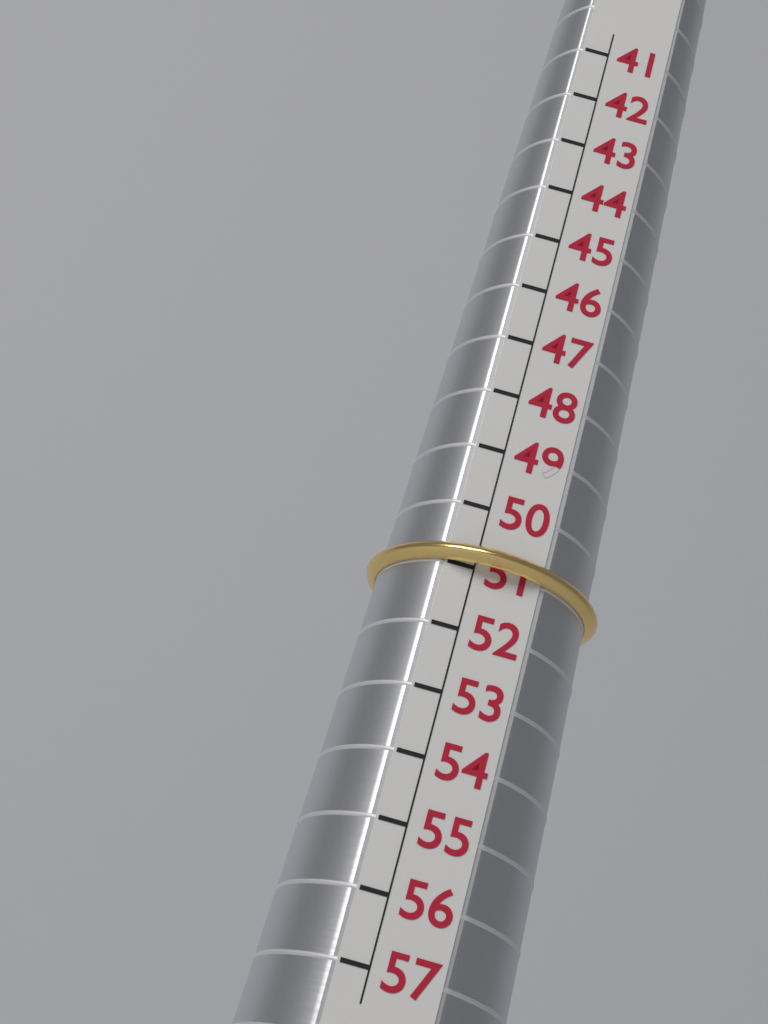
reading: 51 (no unit)
